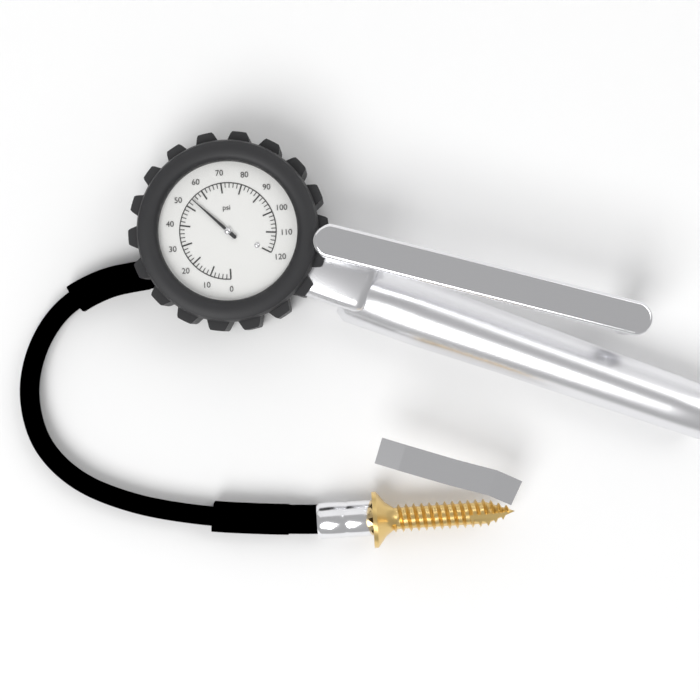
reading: 54 psi
